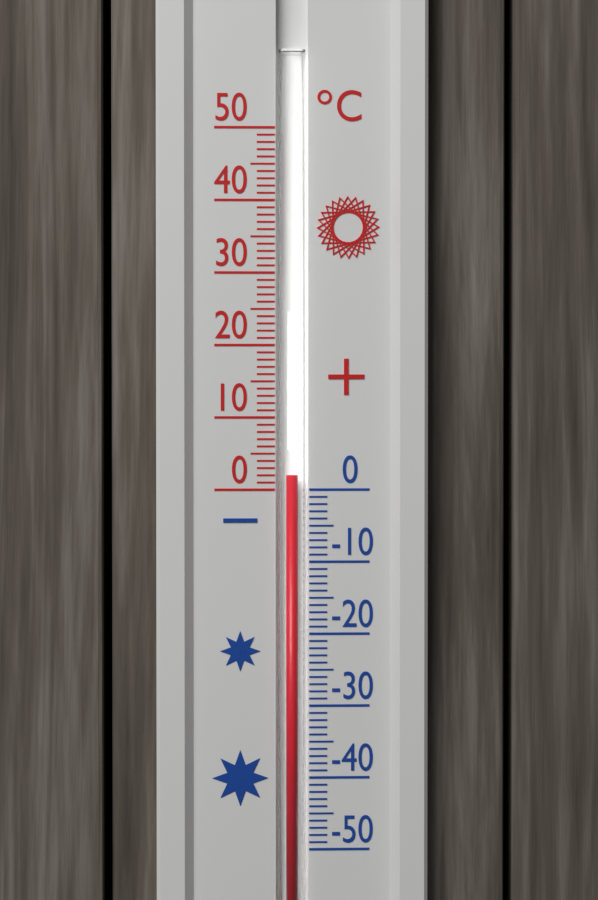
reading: 2 °C
